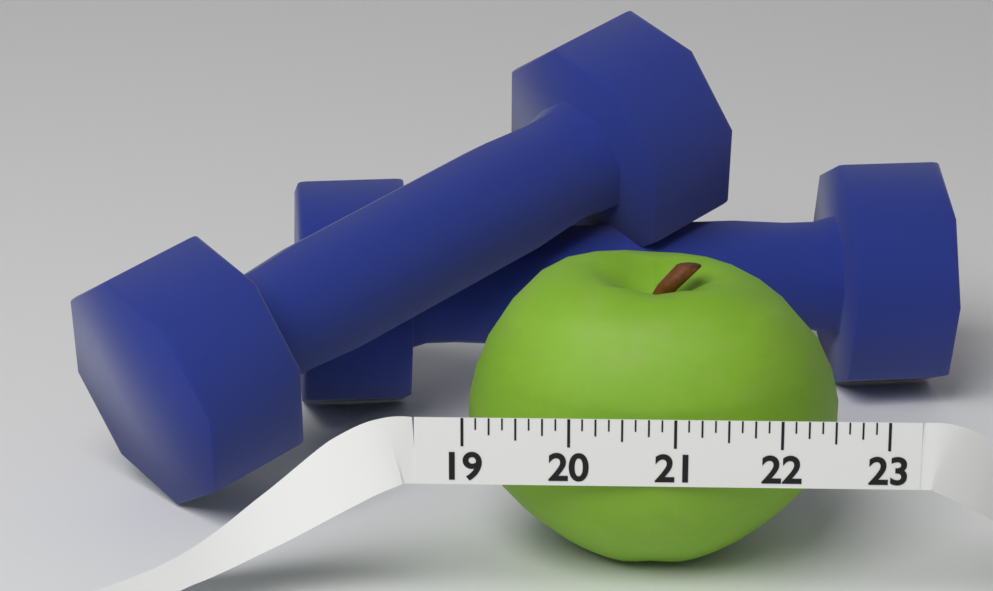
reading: 22.625 (no unit)
